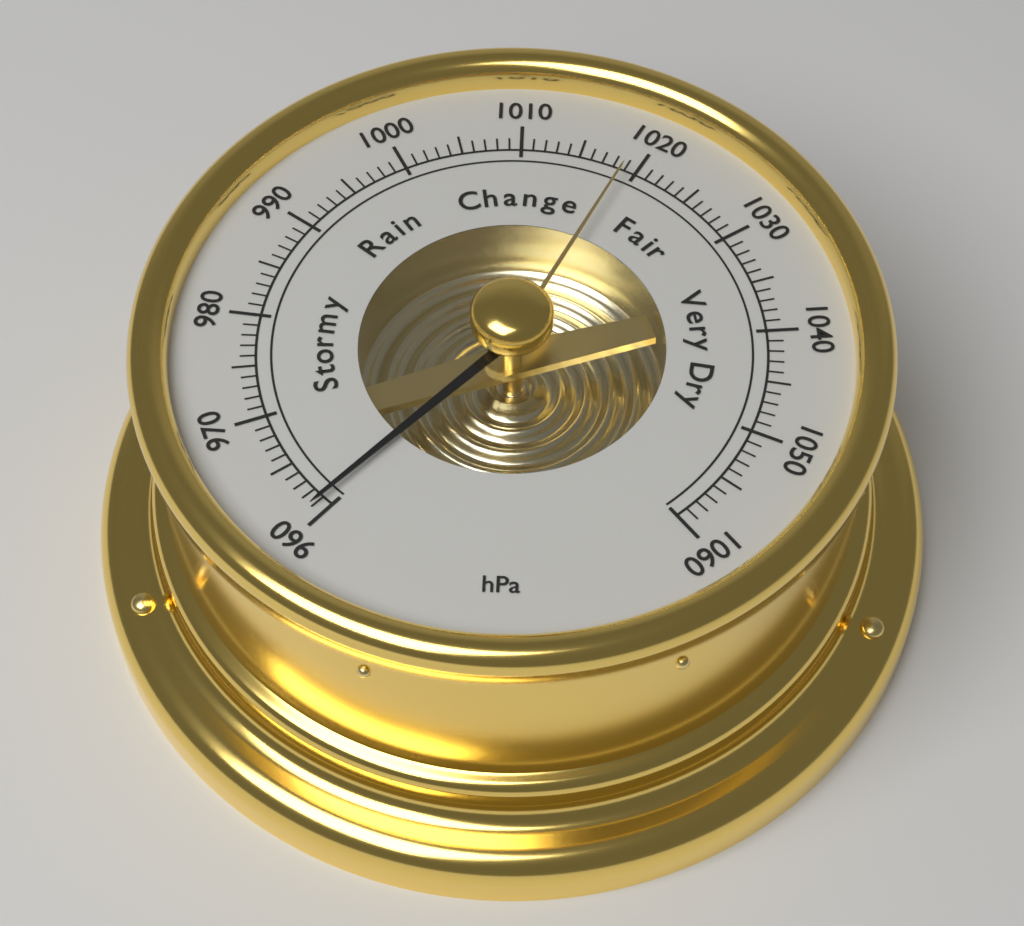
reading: 961 hPa
